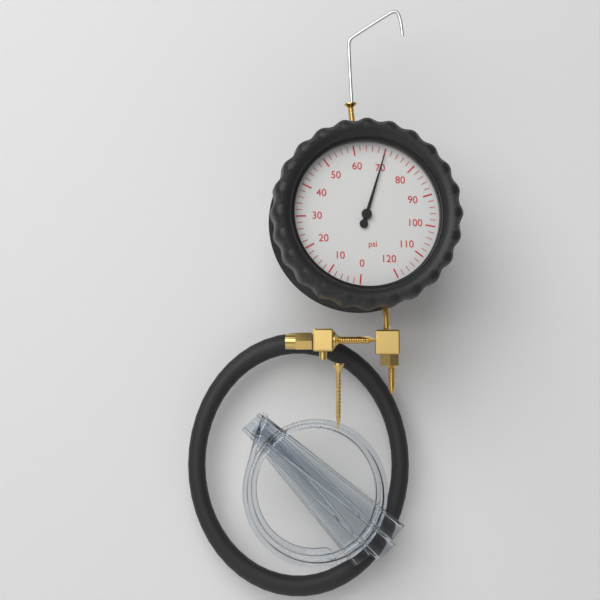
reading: 70 psi
